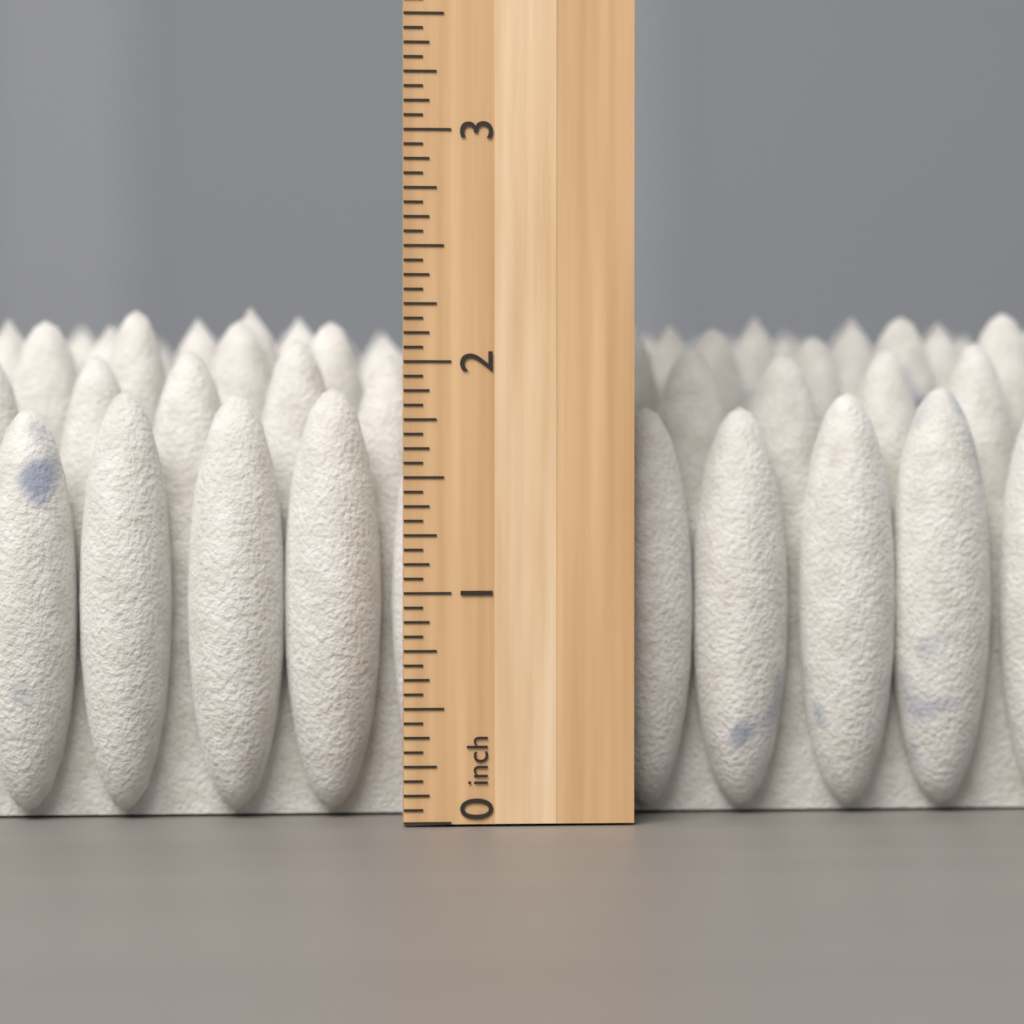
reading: 2.3125 inch
